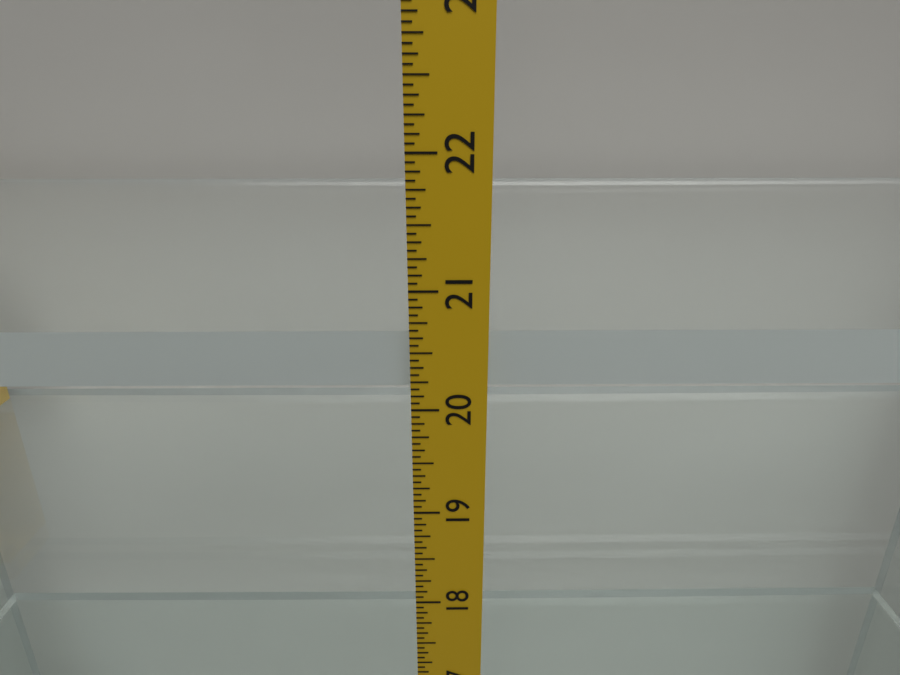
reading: 20.6250 in
